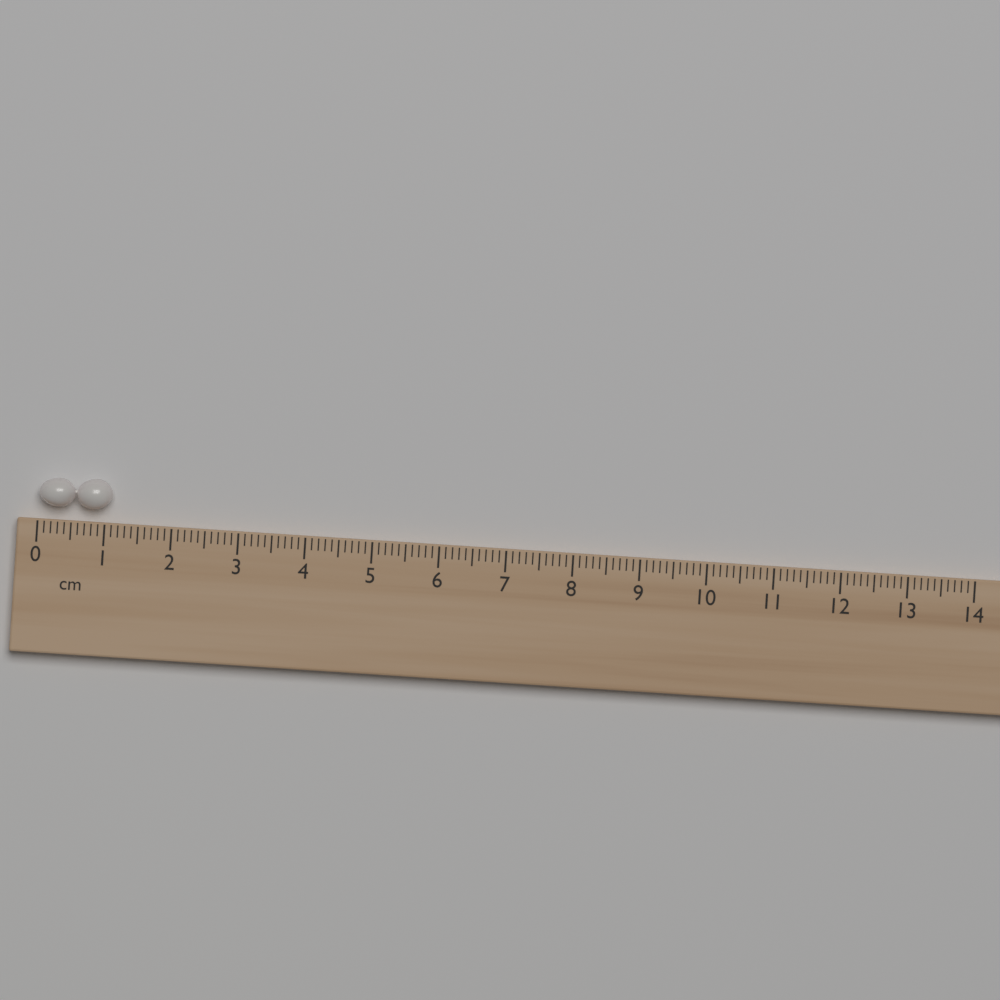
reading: 1.1 cm
